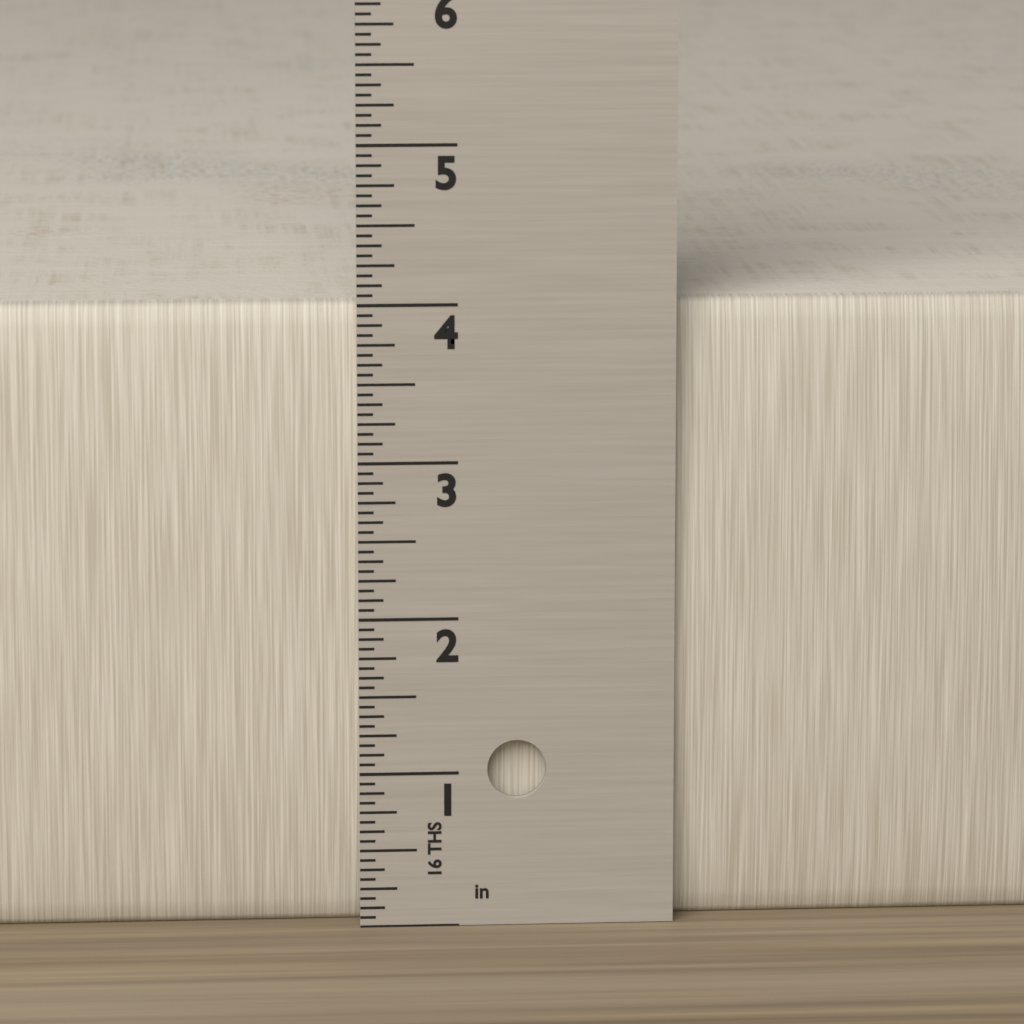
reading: 4.0000 in
